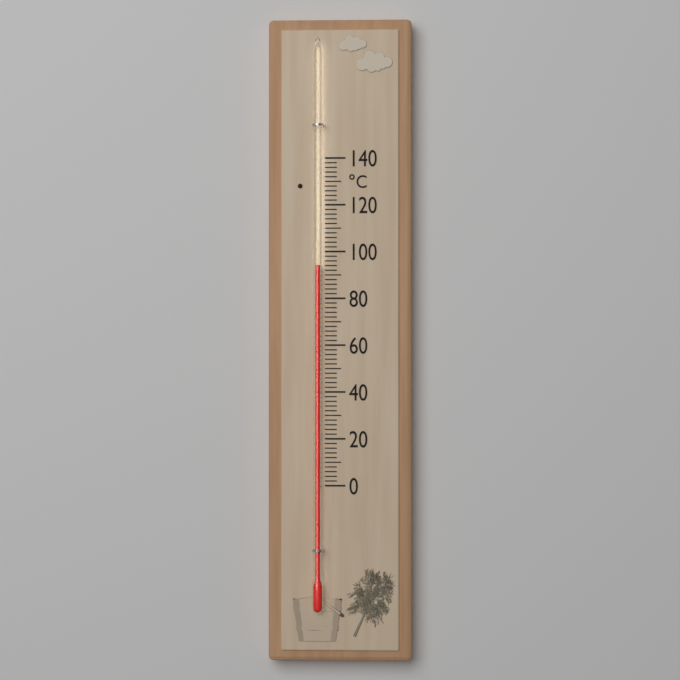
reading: 94 °C
